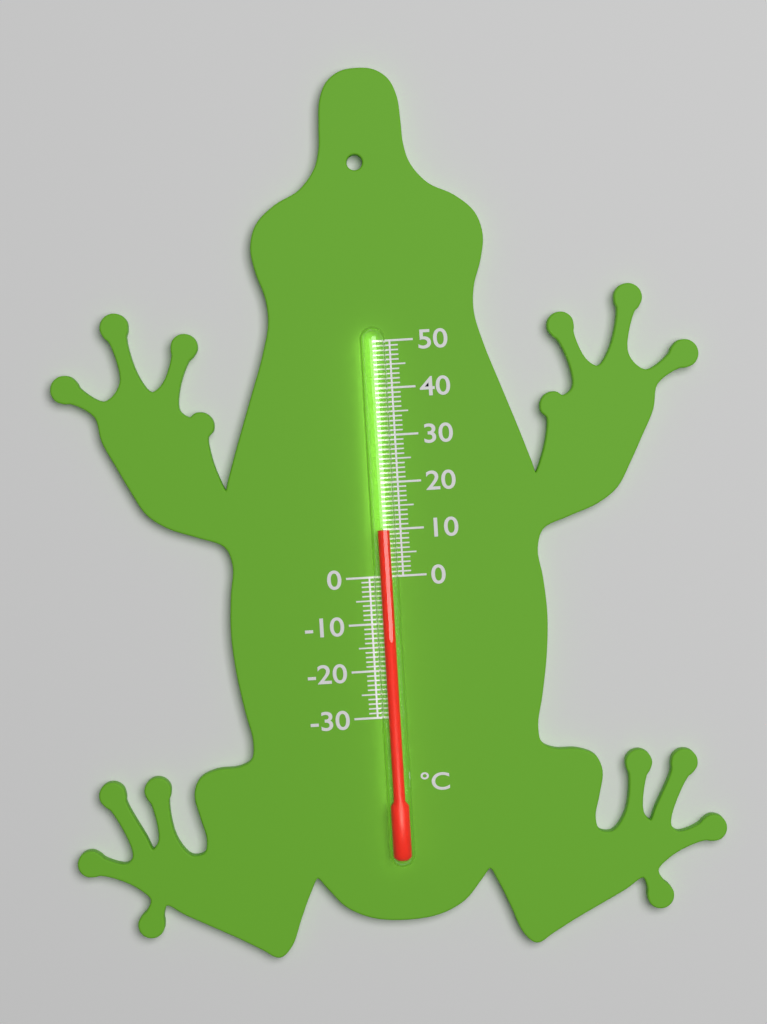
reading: 10 °C
